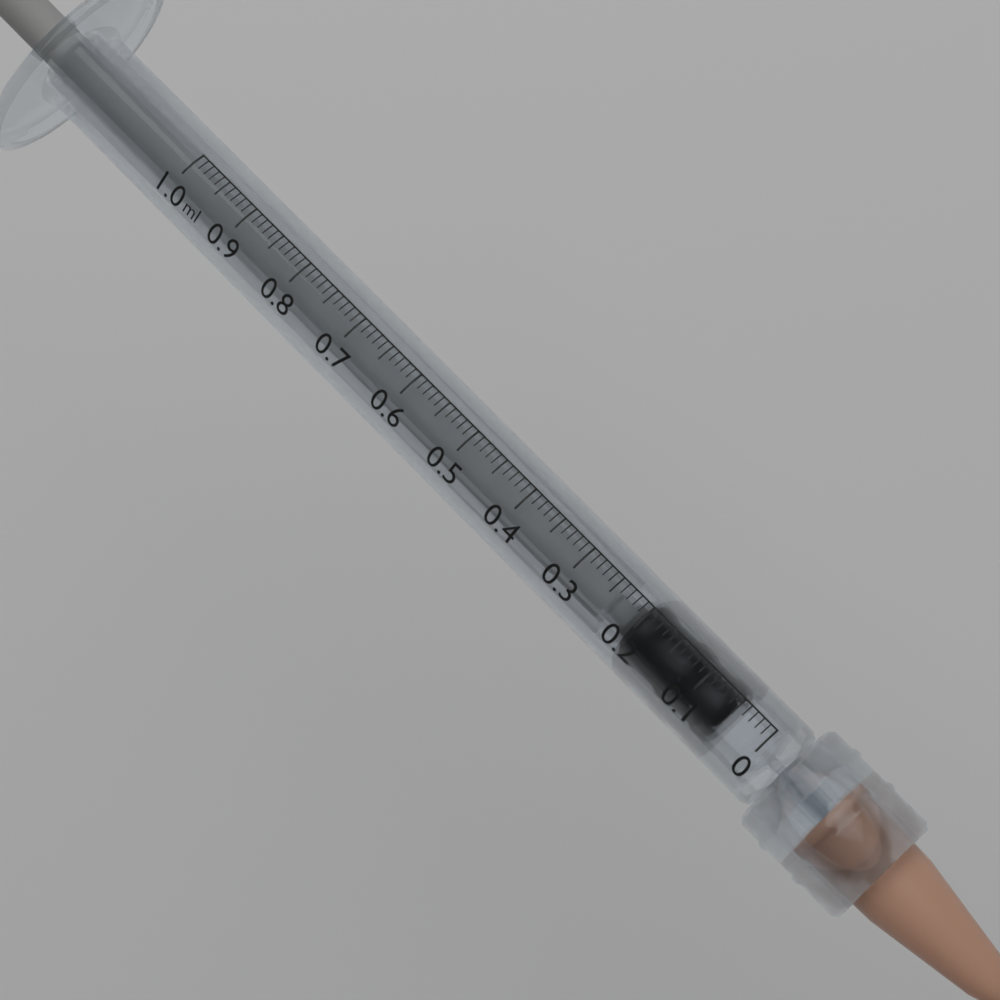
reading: 0.05 ml
